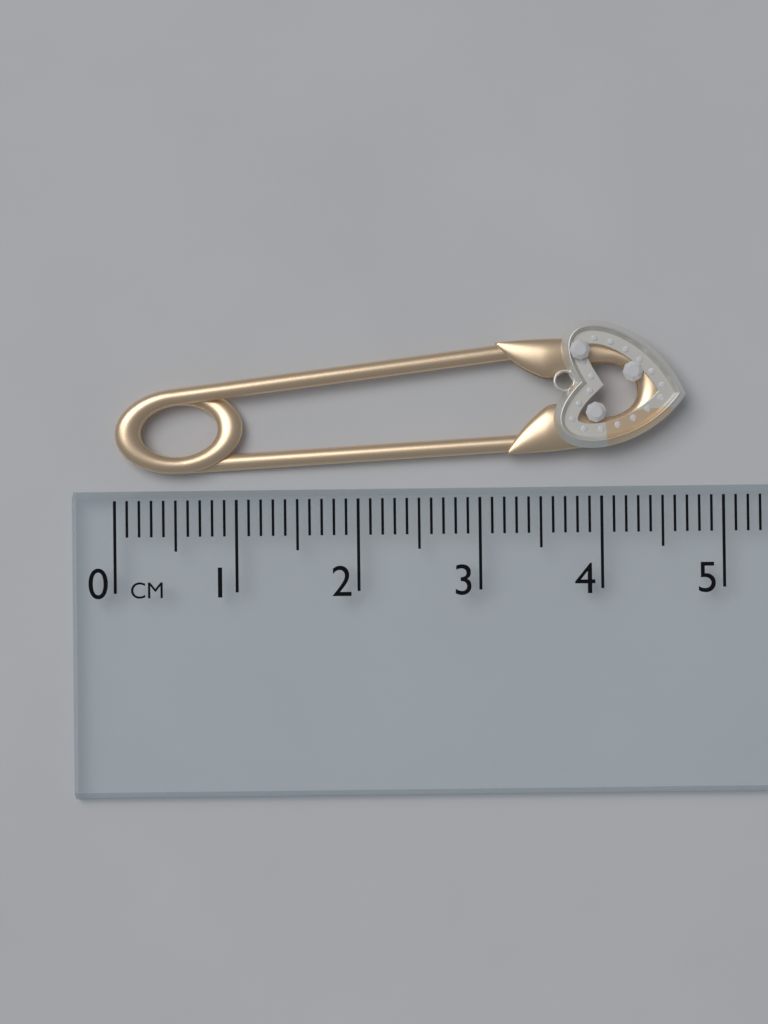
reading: 4.7 cm
